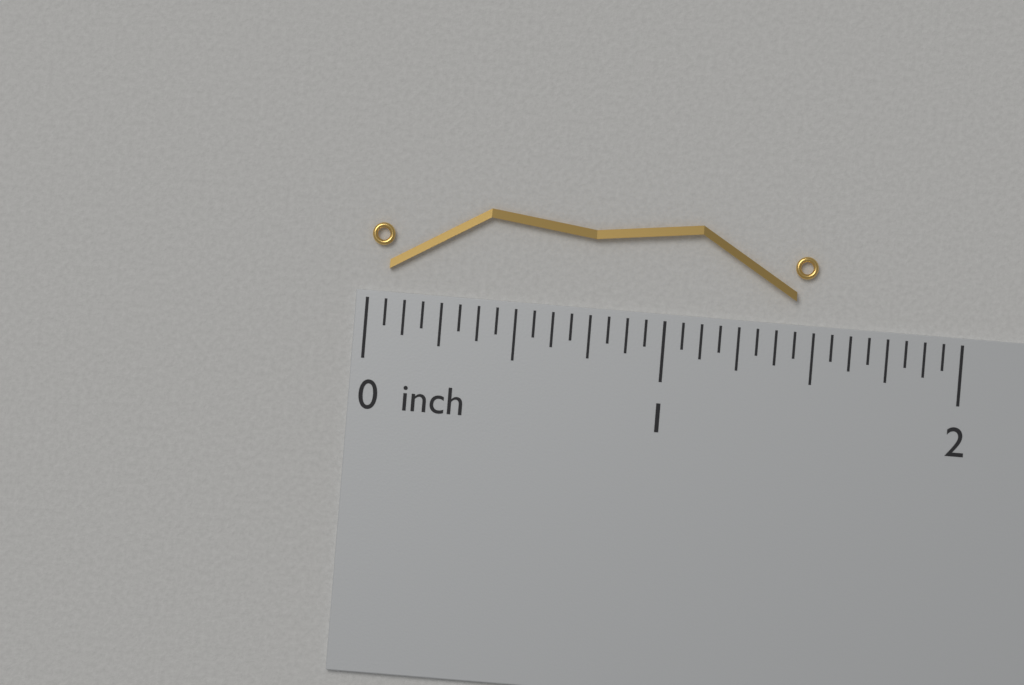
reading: 1.5000 inch
